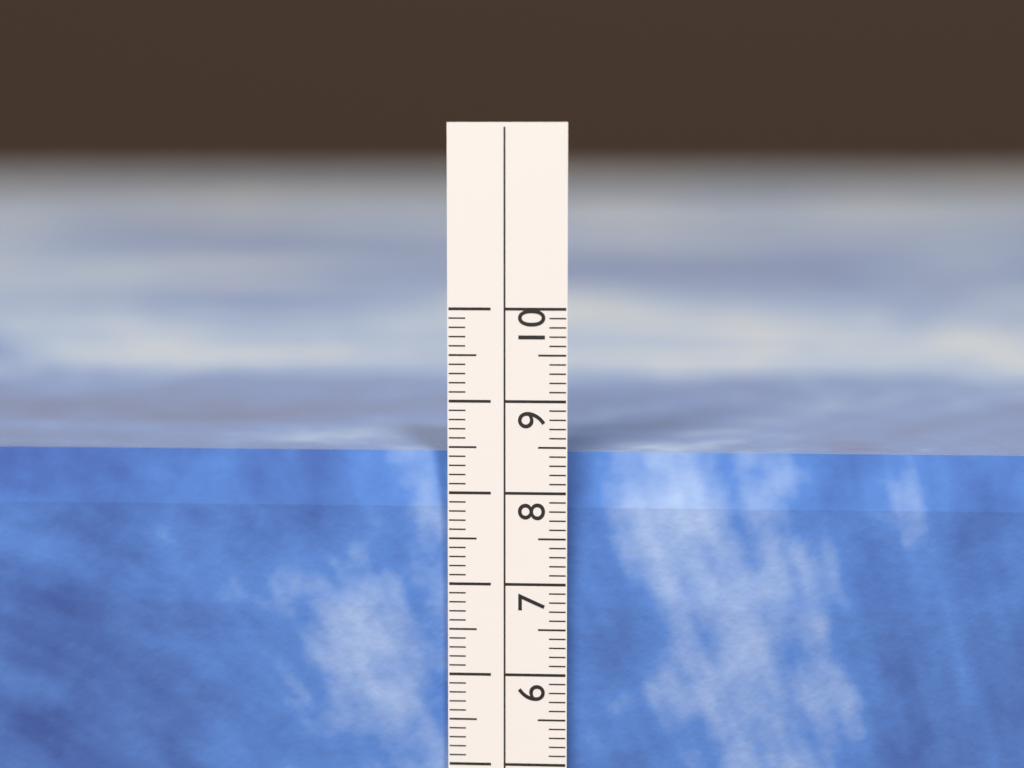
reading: 8.4 cm
